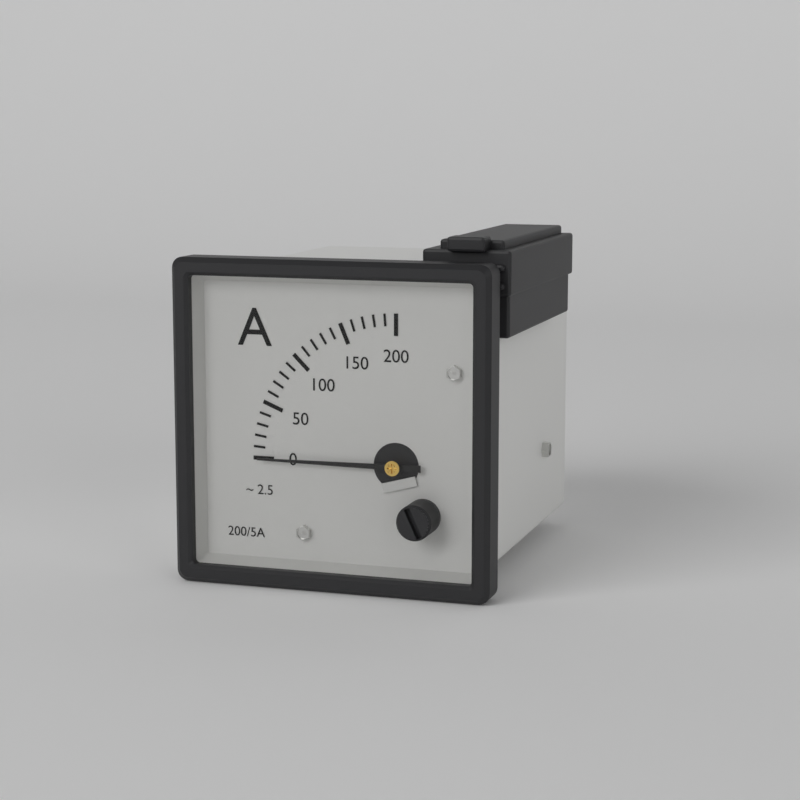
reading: 0 A
